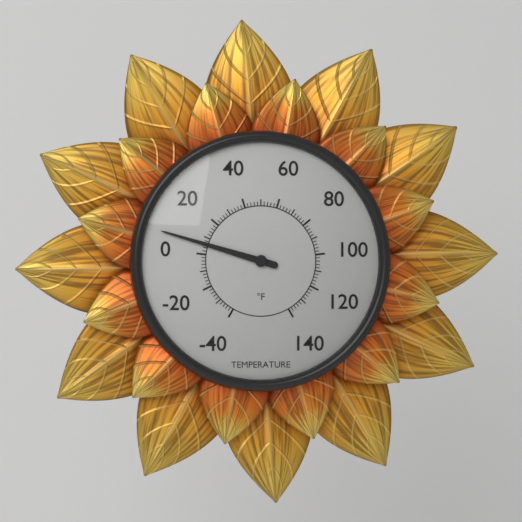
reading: 6 °F
